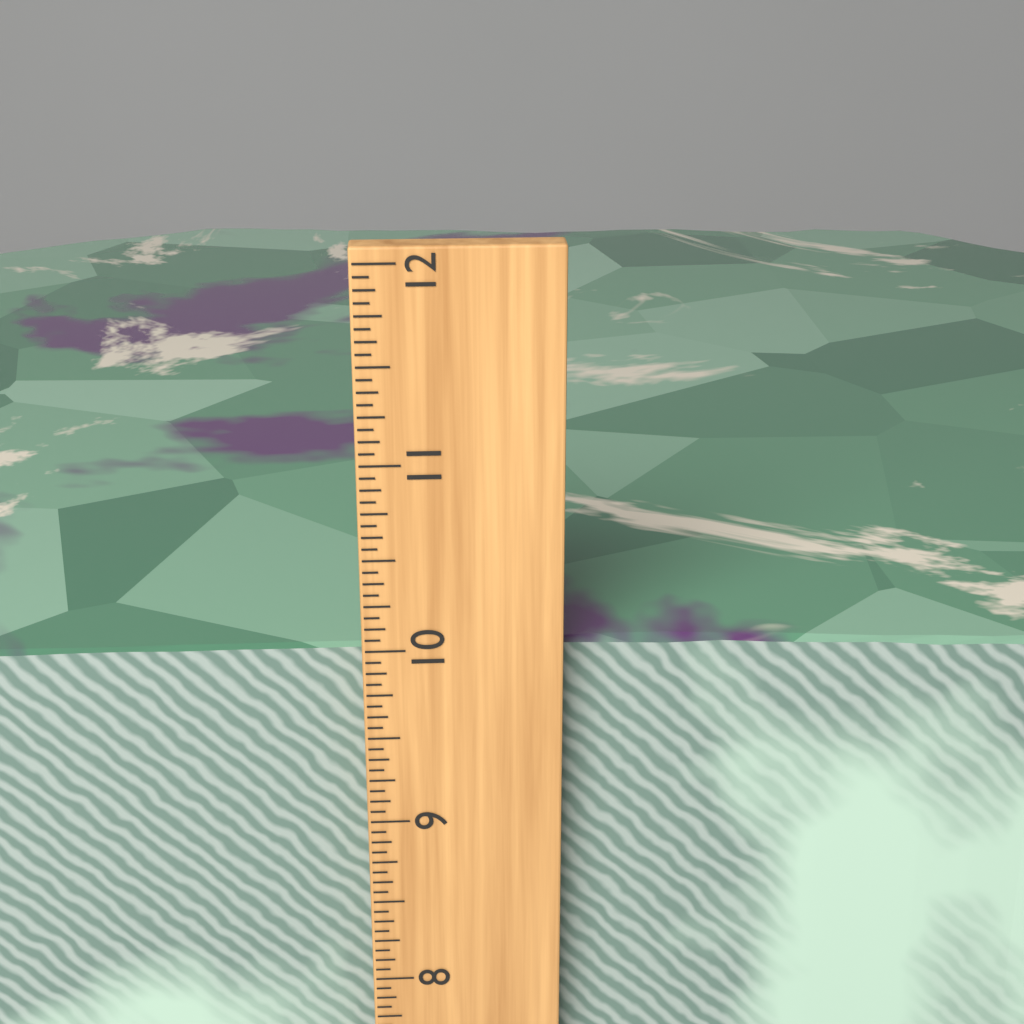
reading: 9.9375 inch
